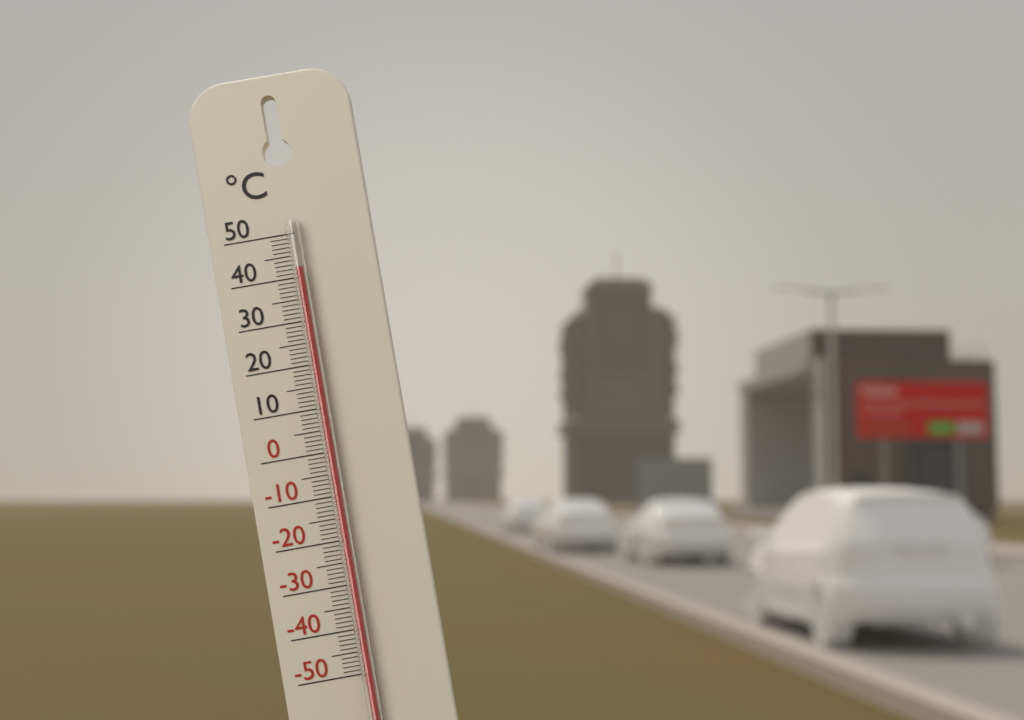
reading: 42 °C
